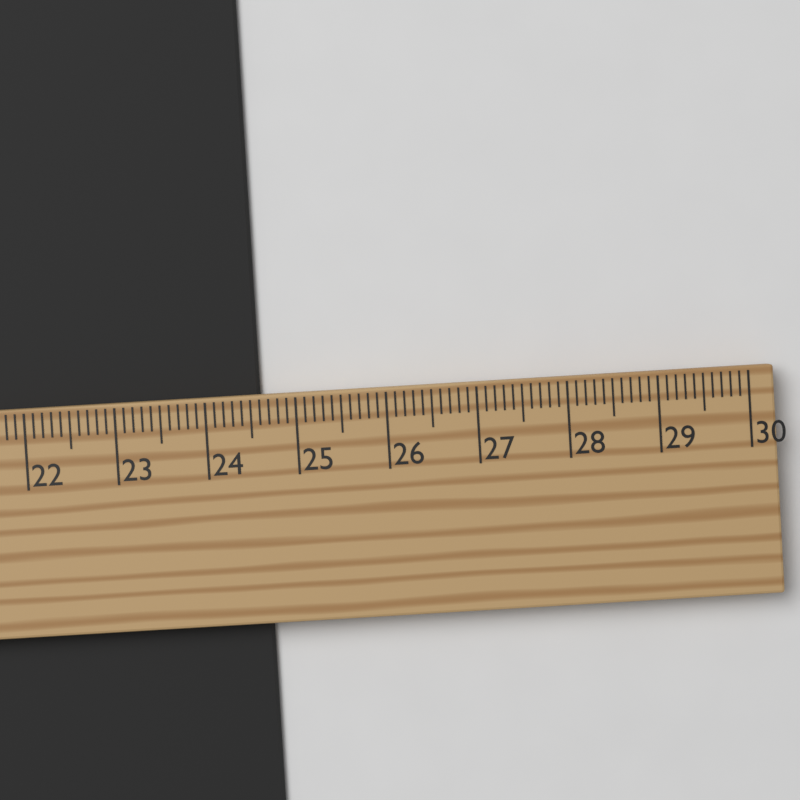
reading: 24.6 cm
